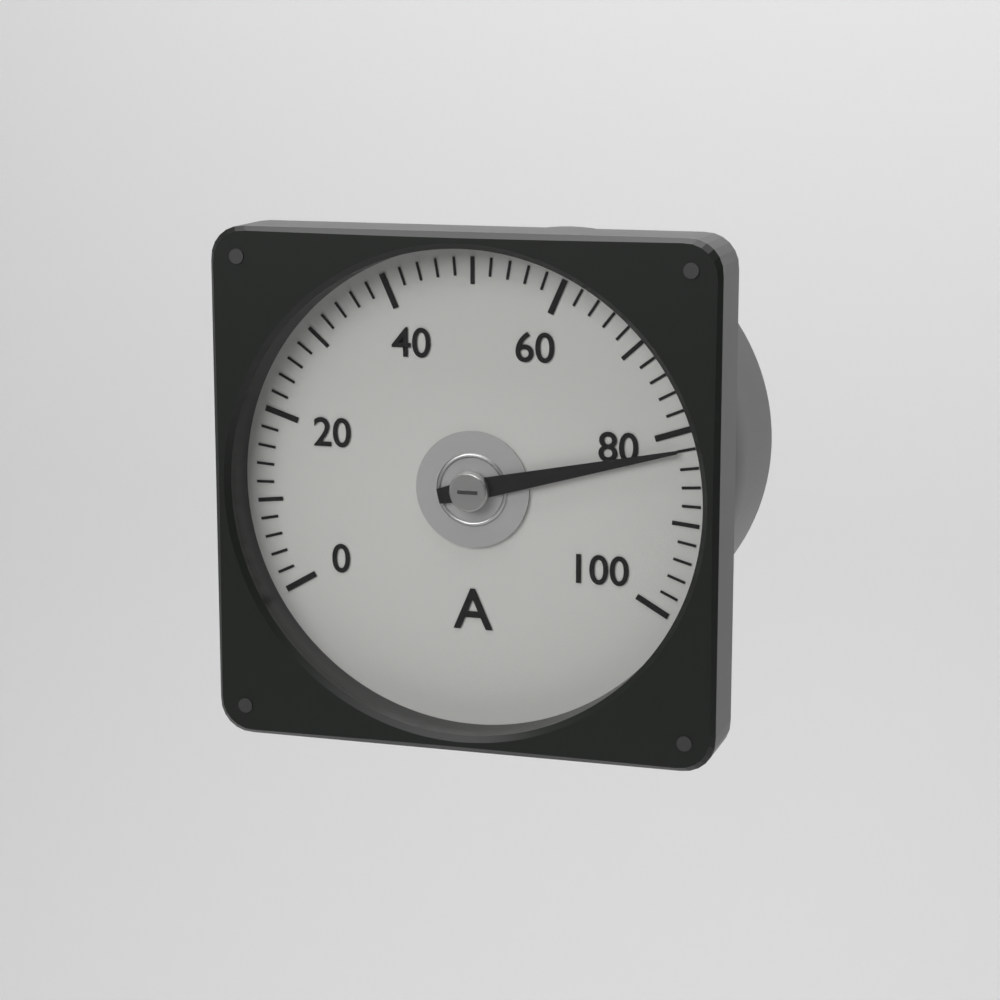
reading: 82 A
